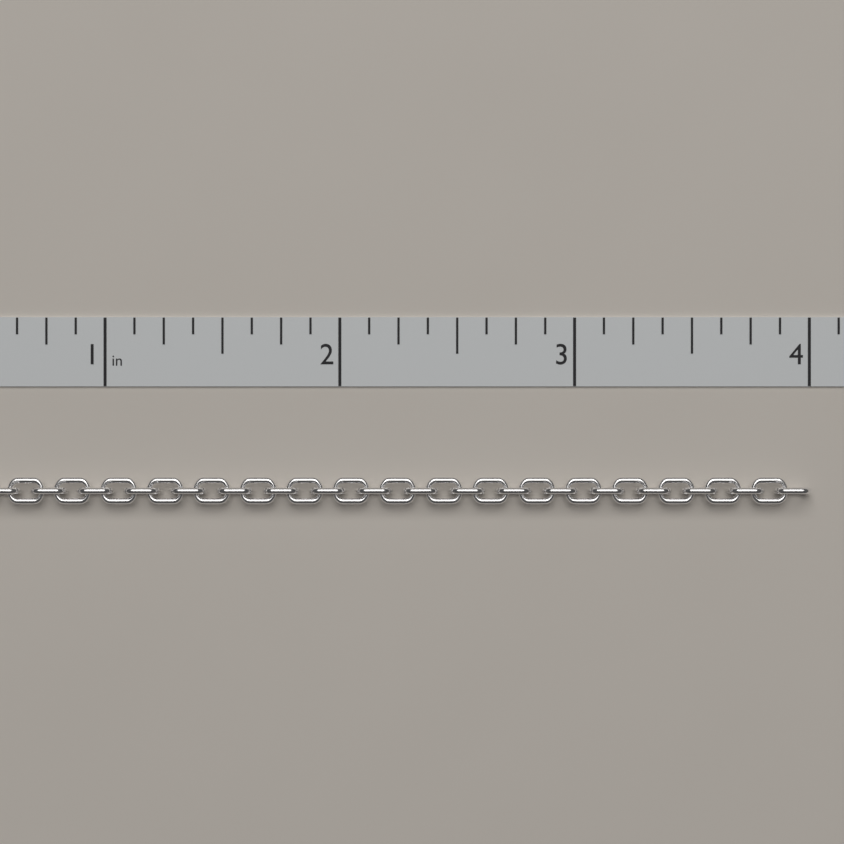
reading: 4.000 in
